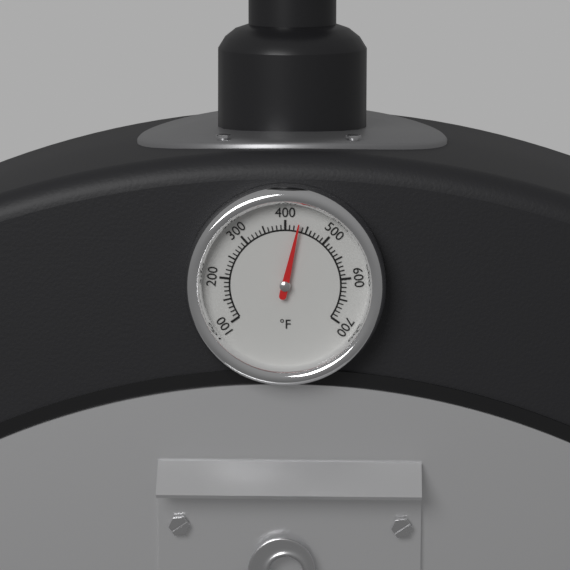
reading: 430 °F
